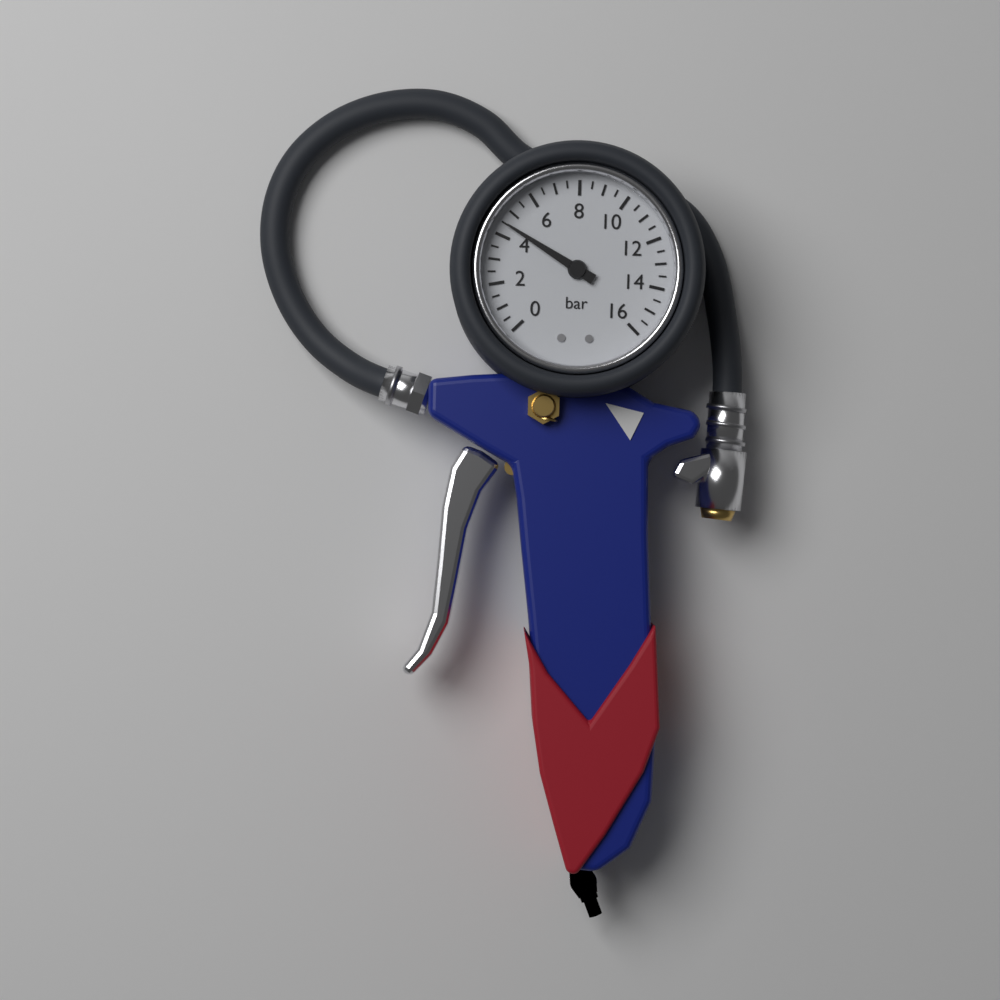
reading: 4.5 bar
